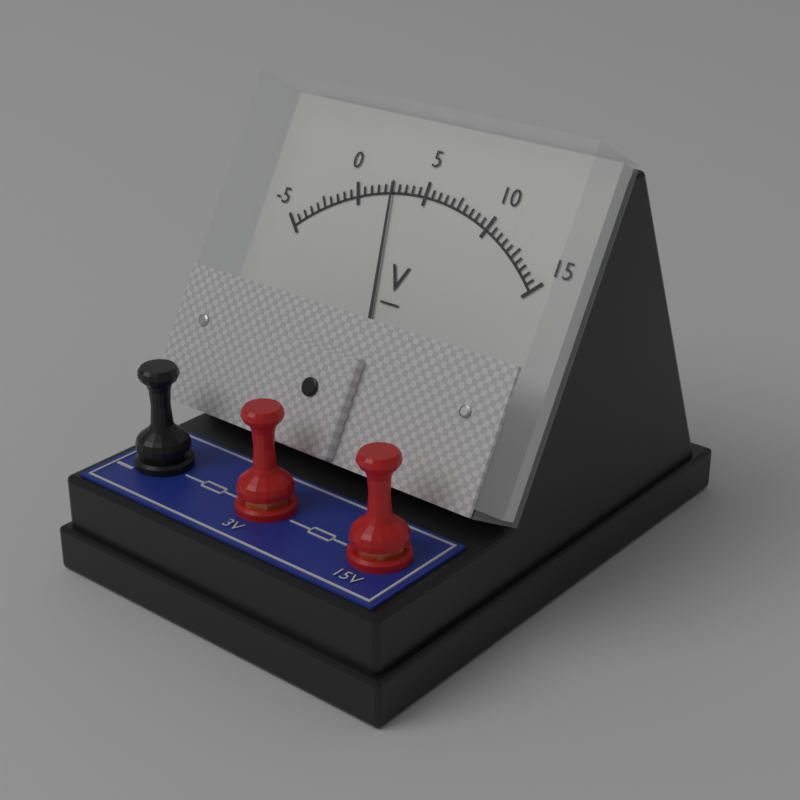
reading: 2.5 V
